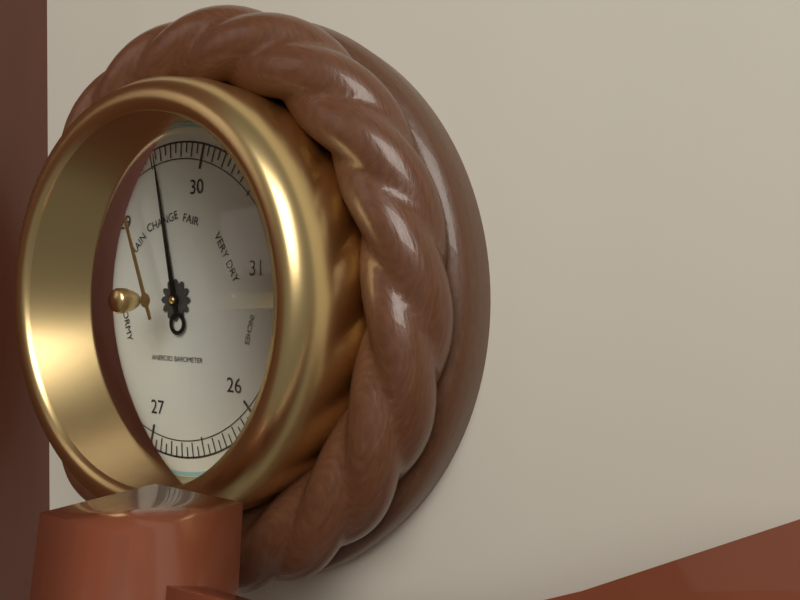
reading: 29.55 inHg
